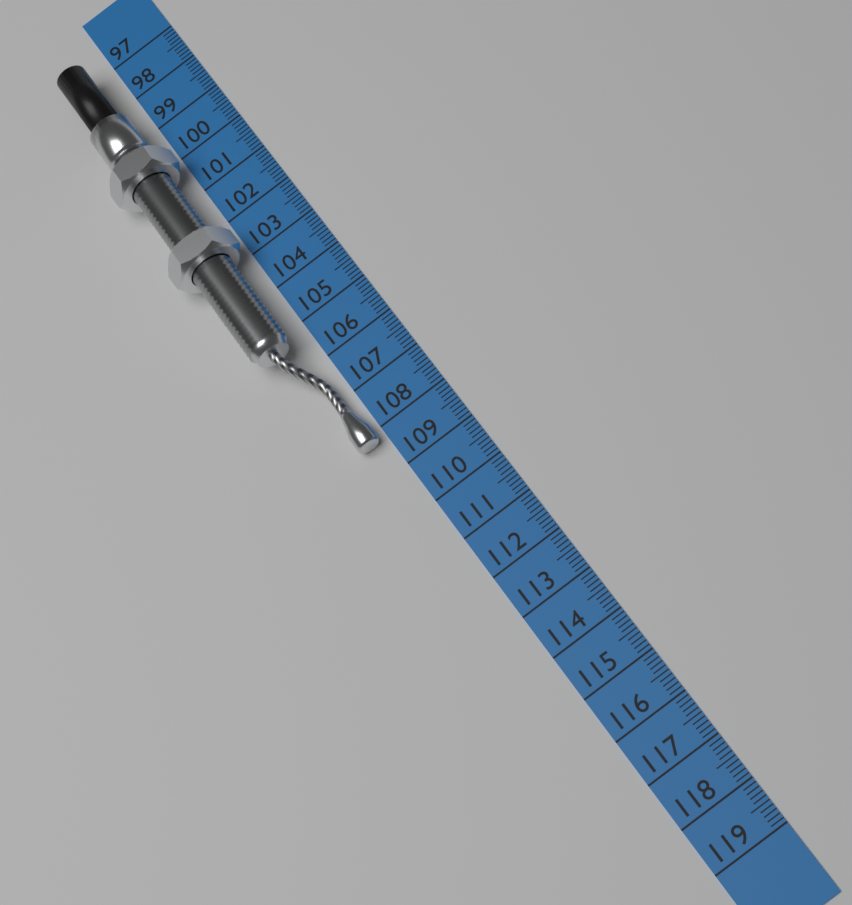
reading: 108.3 cm
